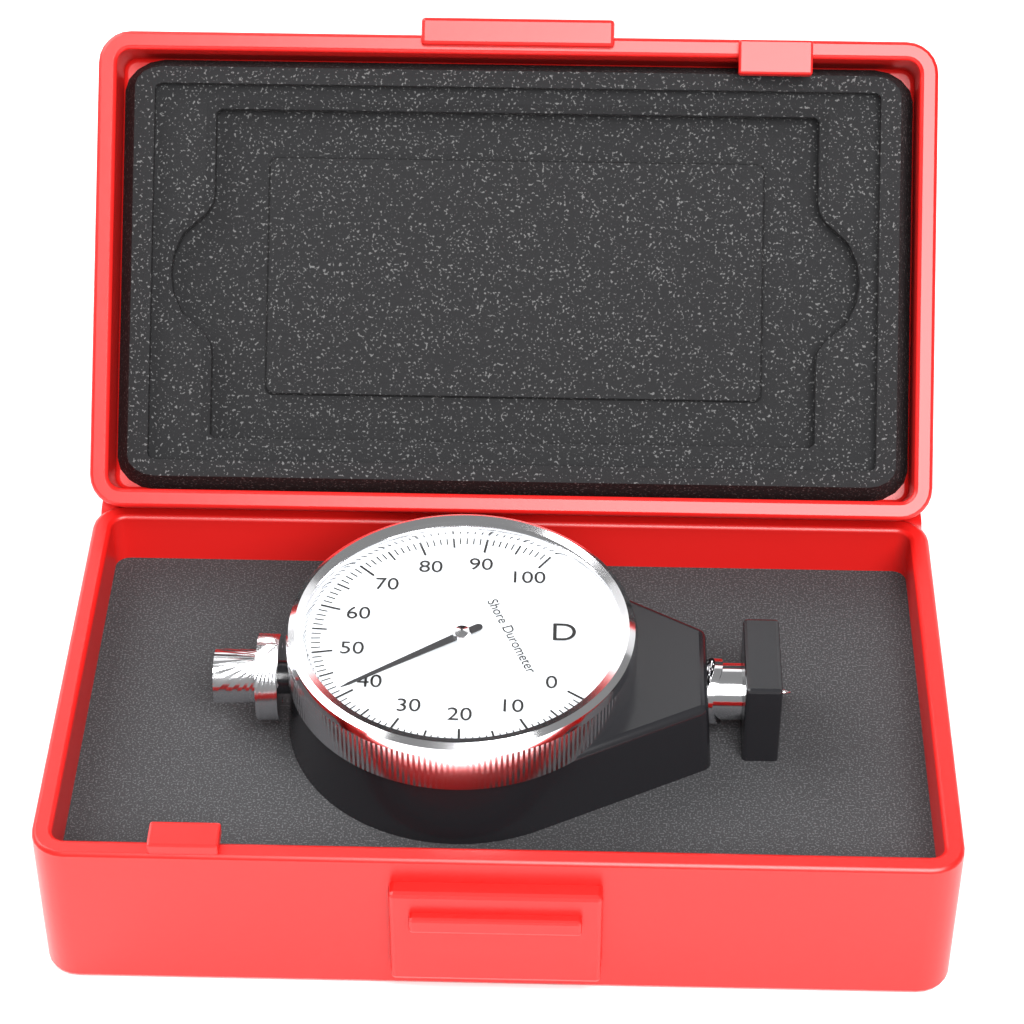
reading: 41 Shore D
